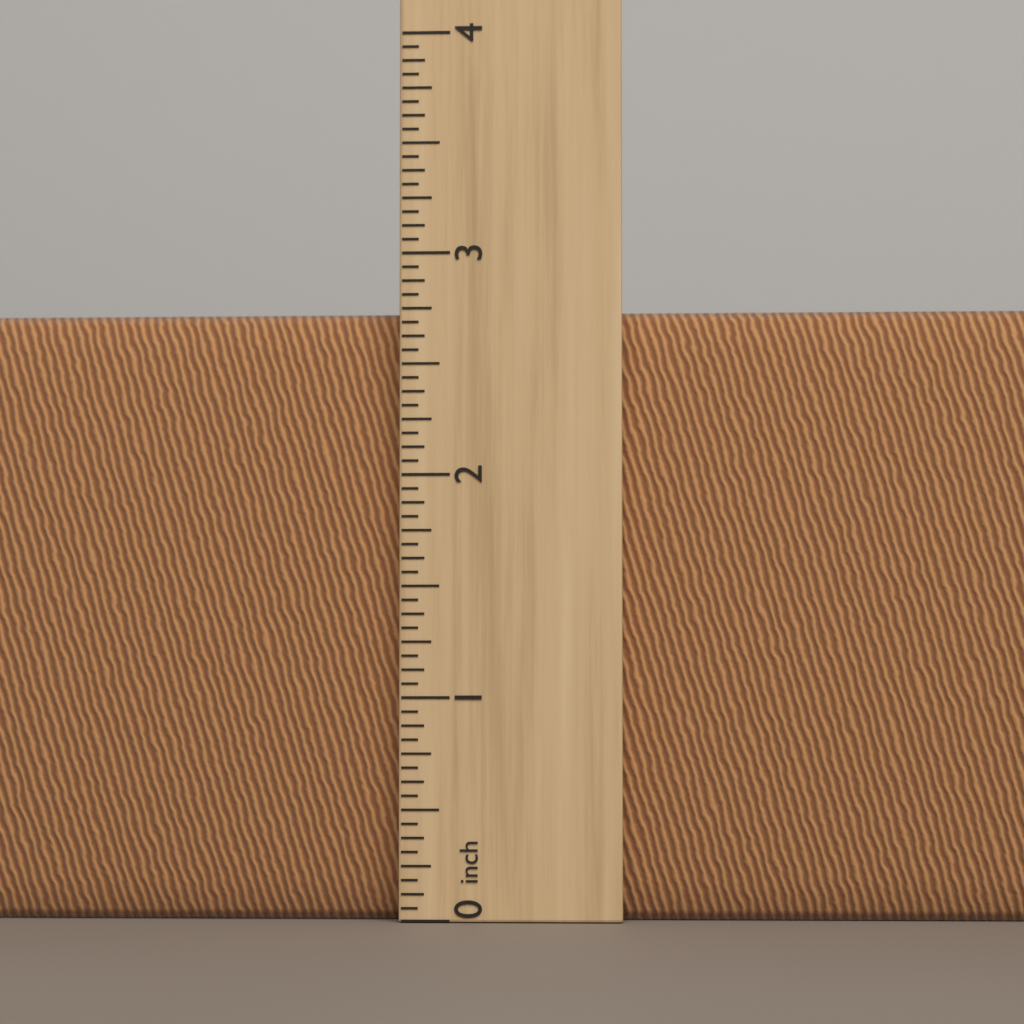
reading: 2.7500 inch
